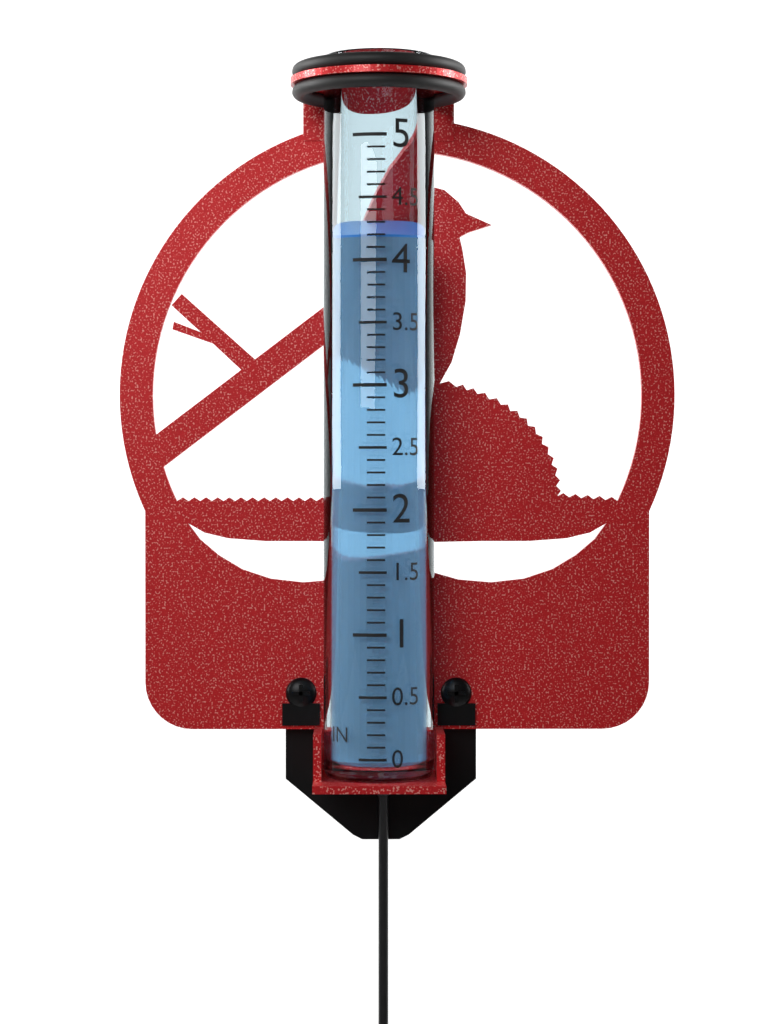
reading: 4.2 in
